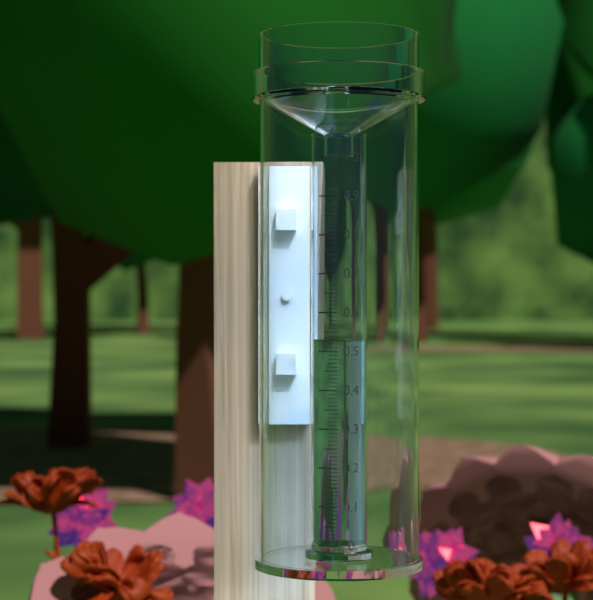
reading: 0.53 (no unit)
